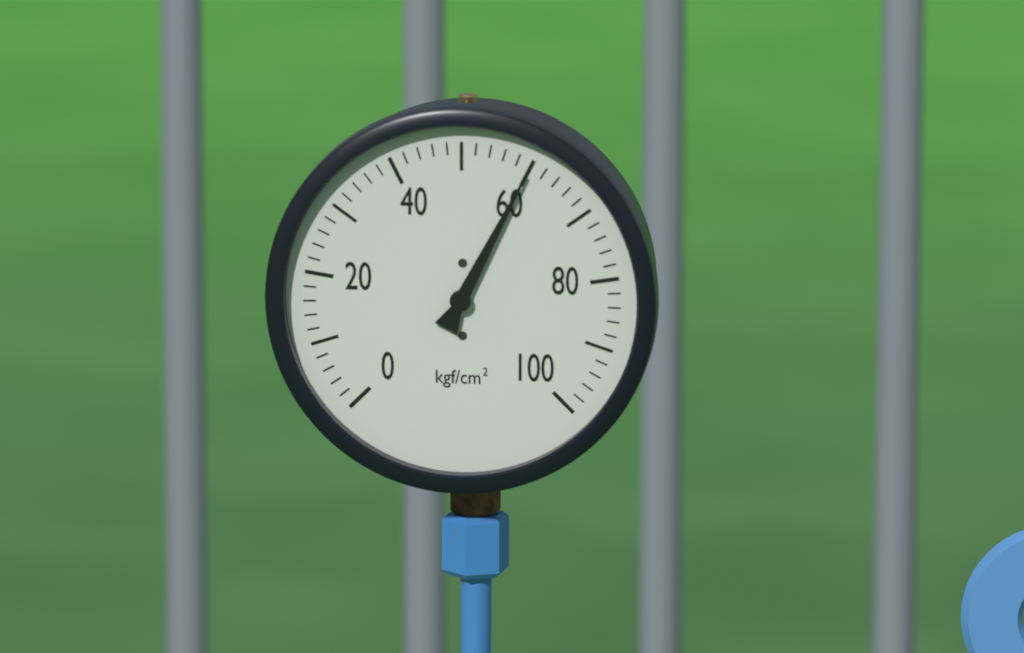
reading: 60 kgf/cm²
